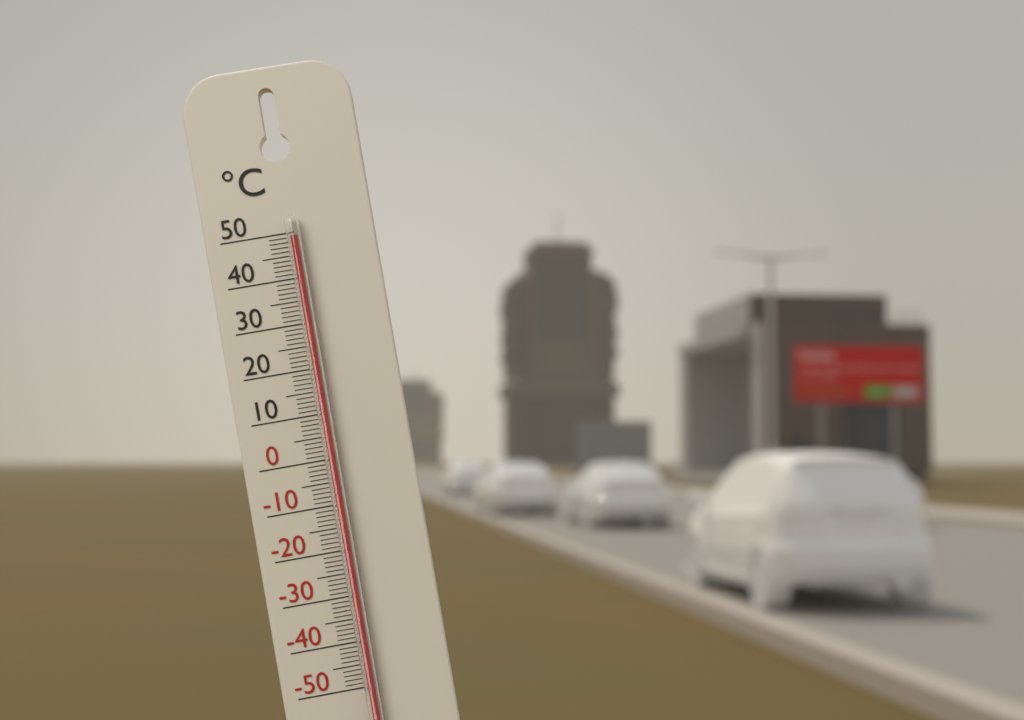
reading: 49 °C
